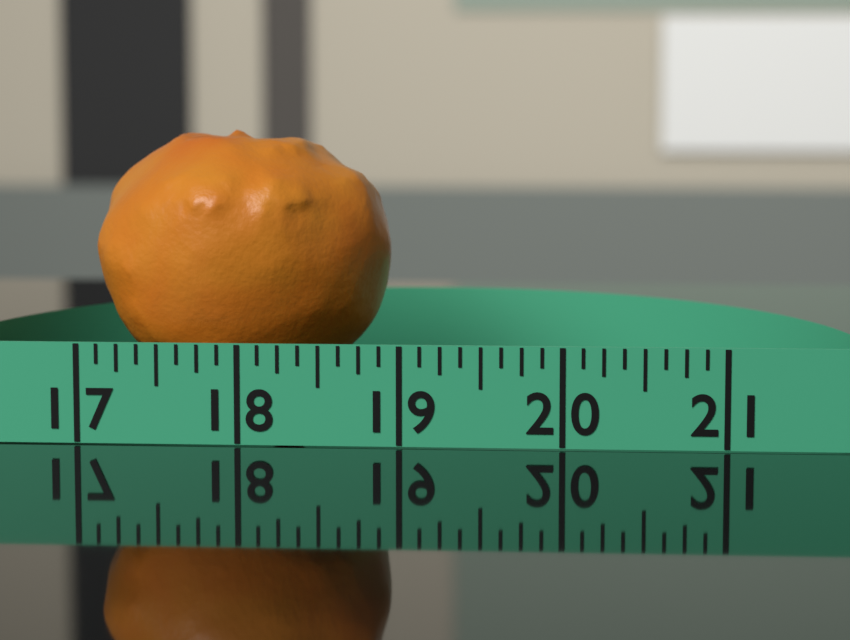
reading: 18.875 (no unit)
